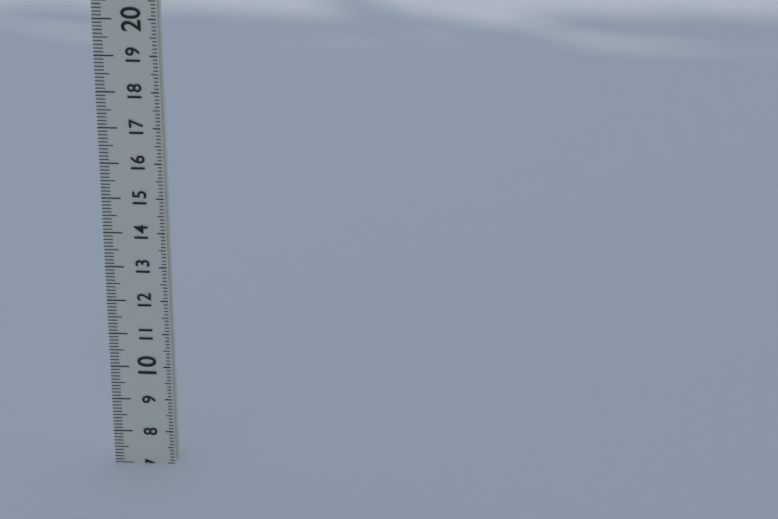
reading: 7.0 (no unit)
